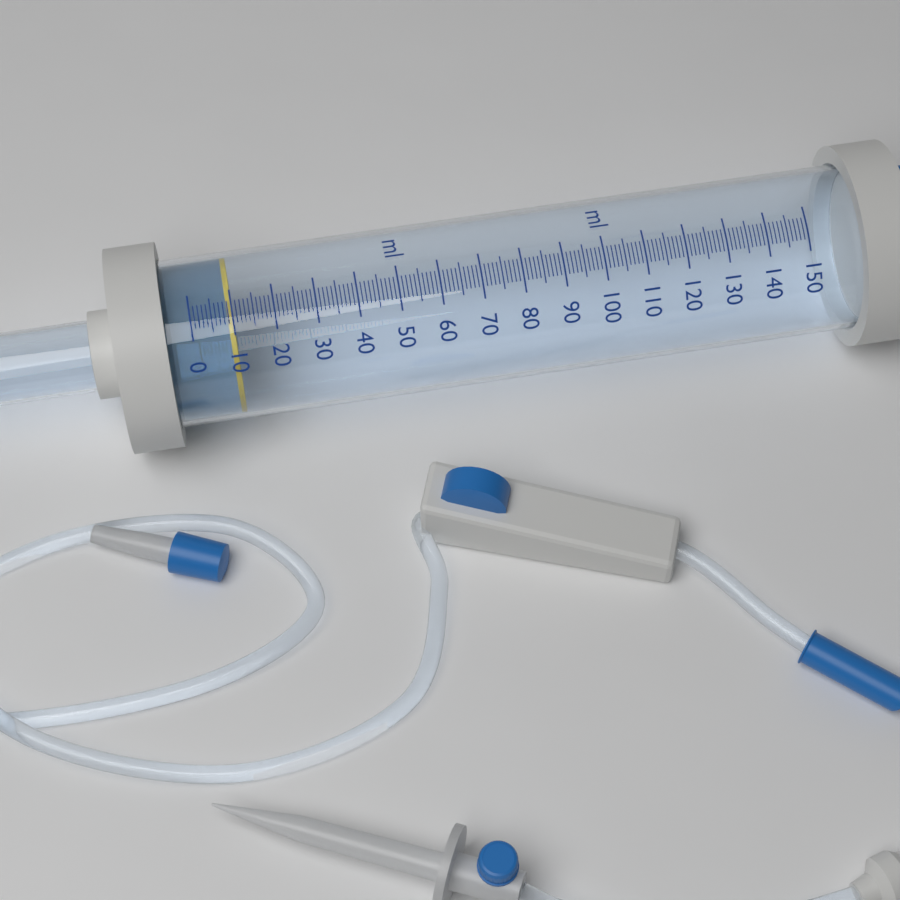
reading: 10 ml
